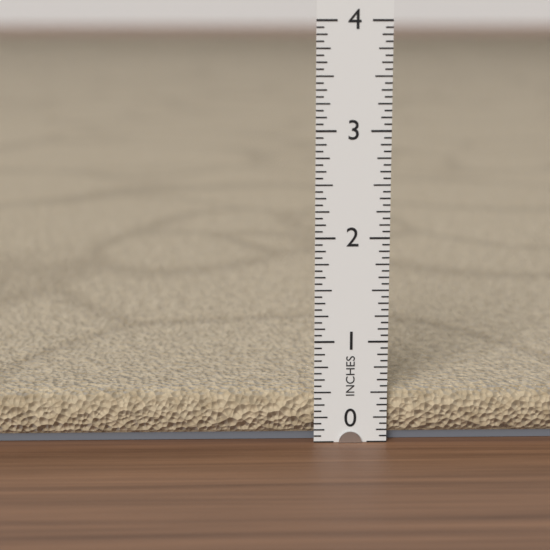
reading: 0.5000 in
